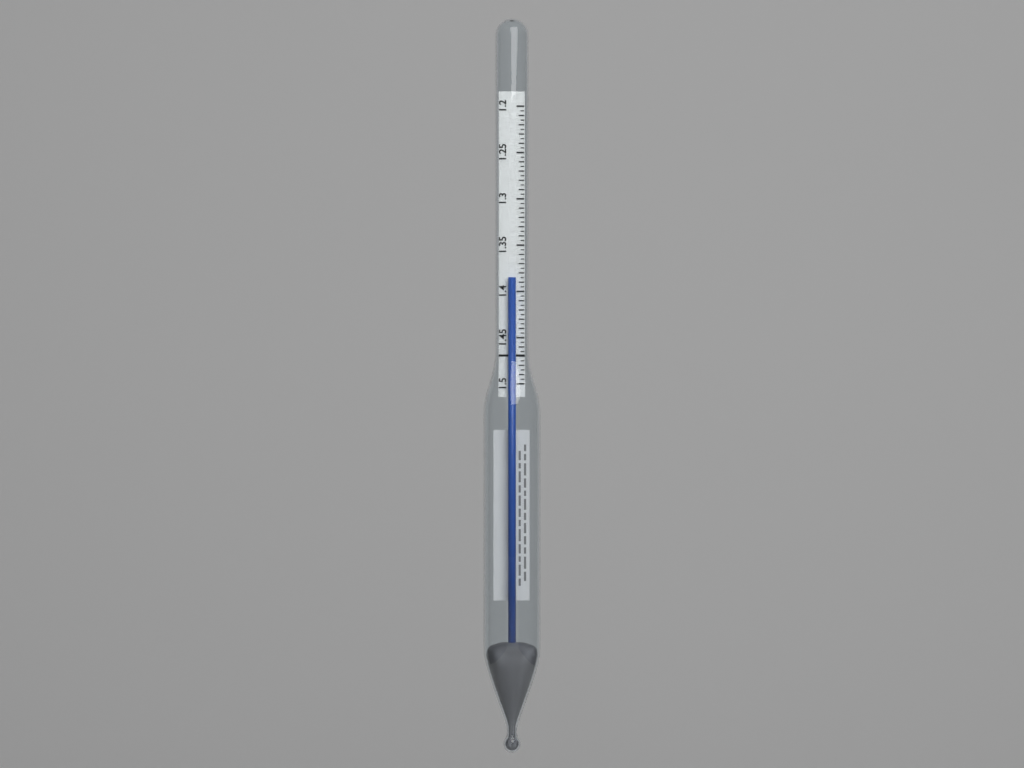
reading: 1.385 (no unit)
